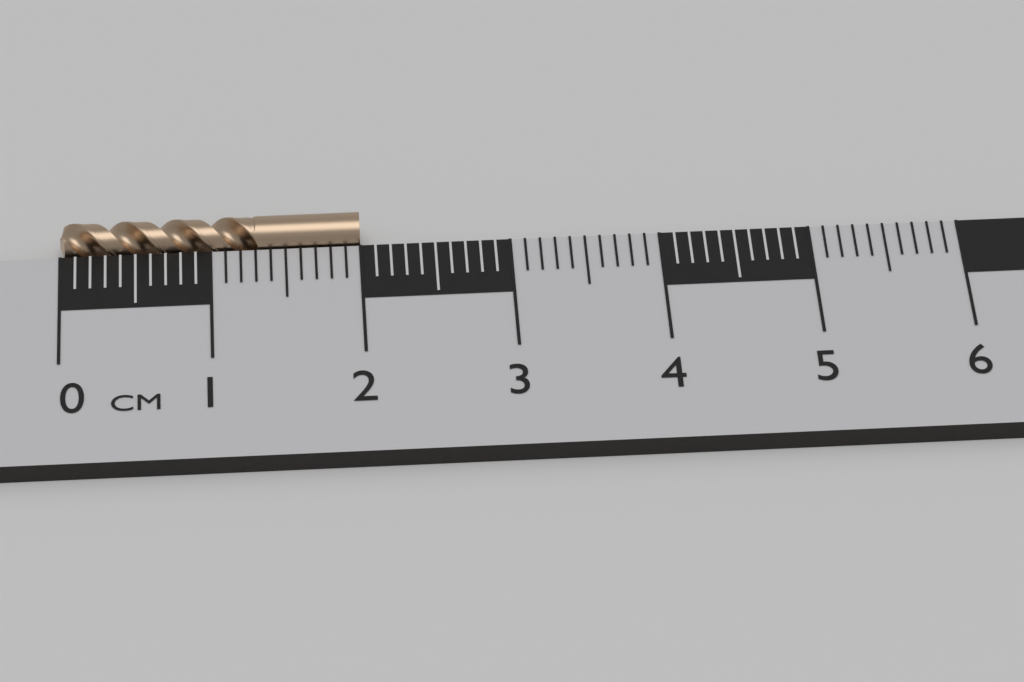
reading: 2.0 cm
